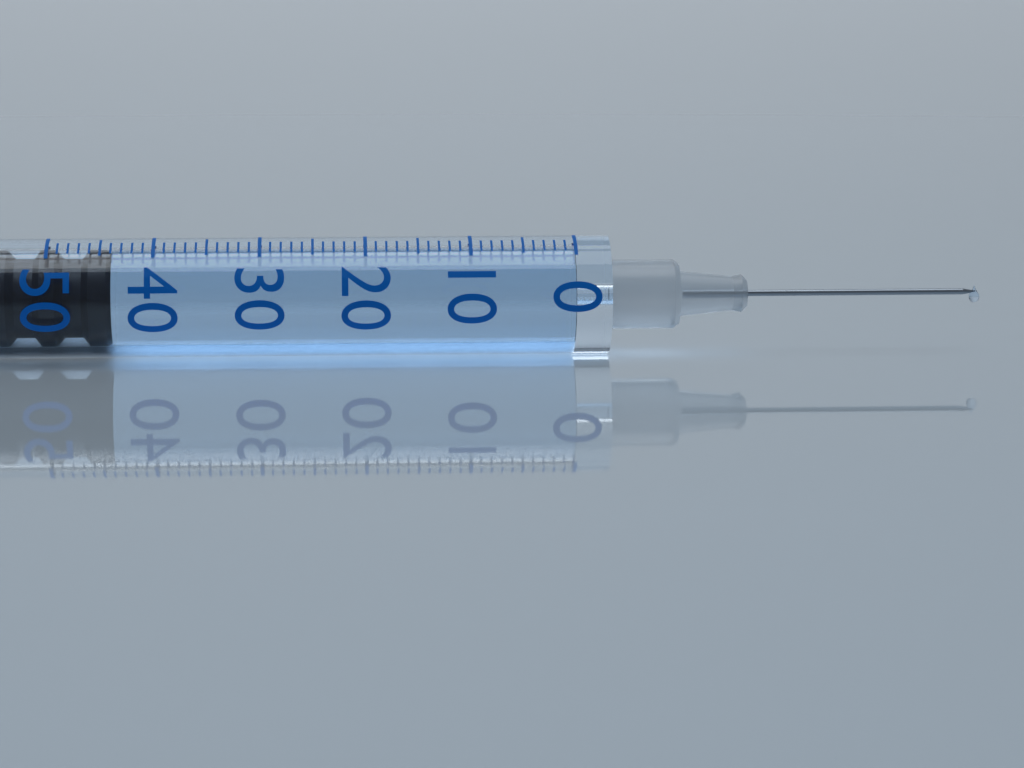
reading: 44 (no unit)
